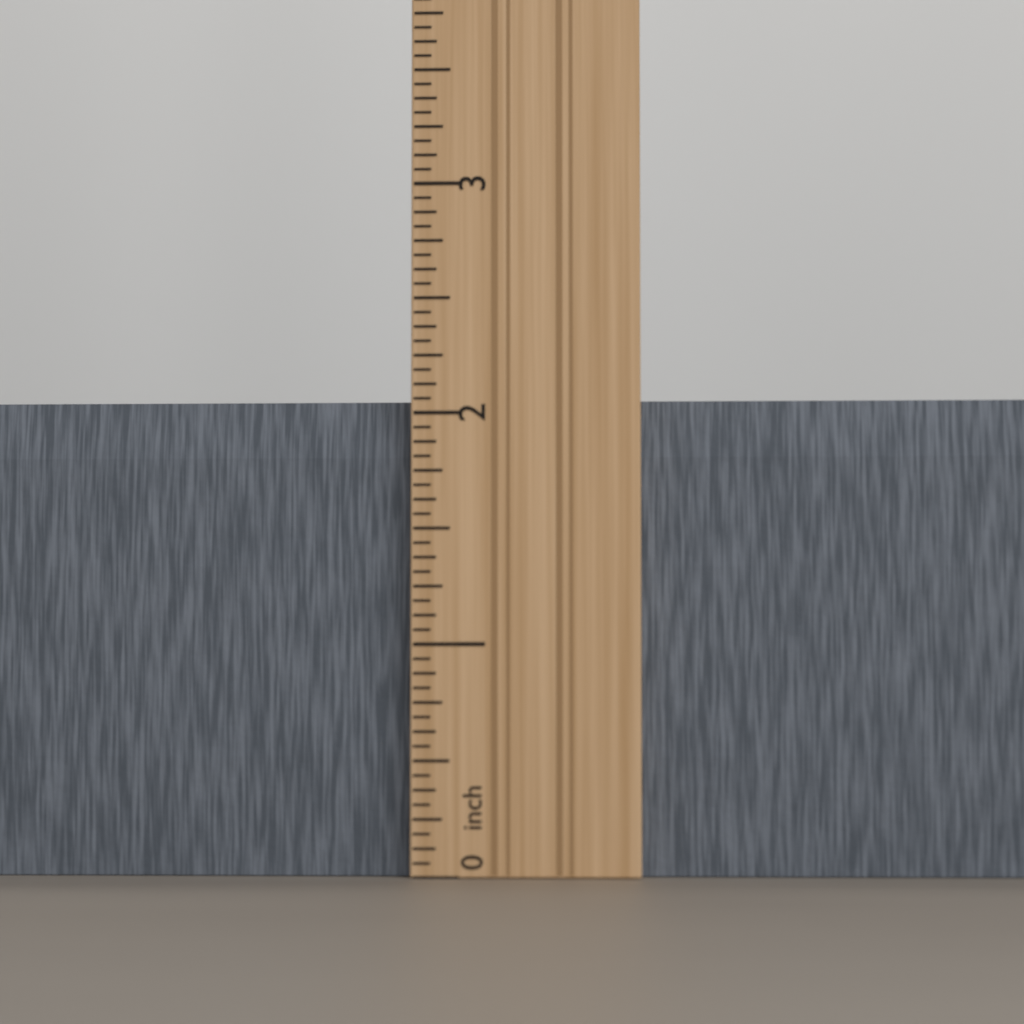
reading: 2.0625 in
